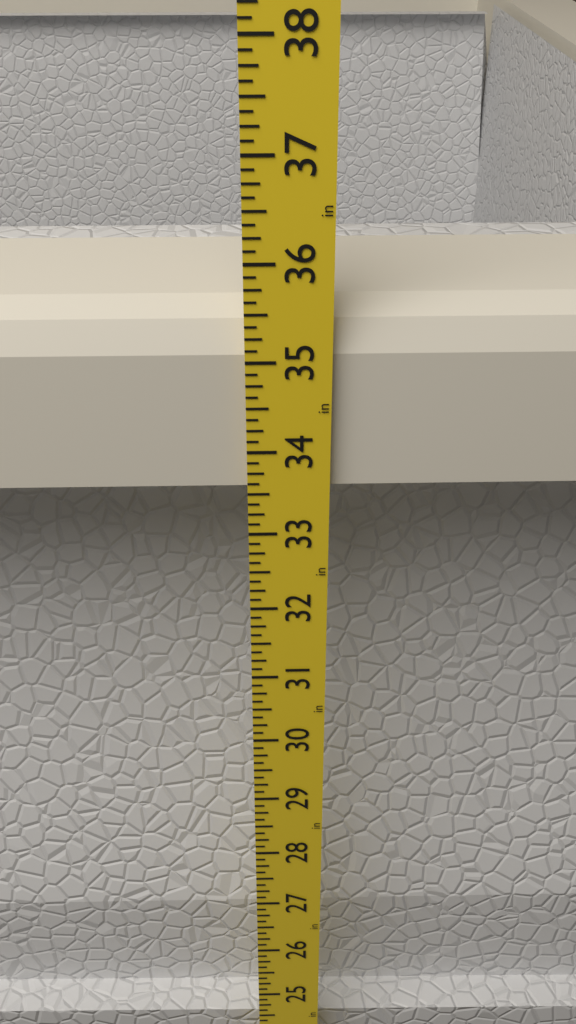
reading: 35.500 in
